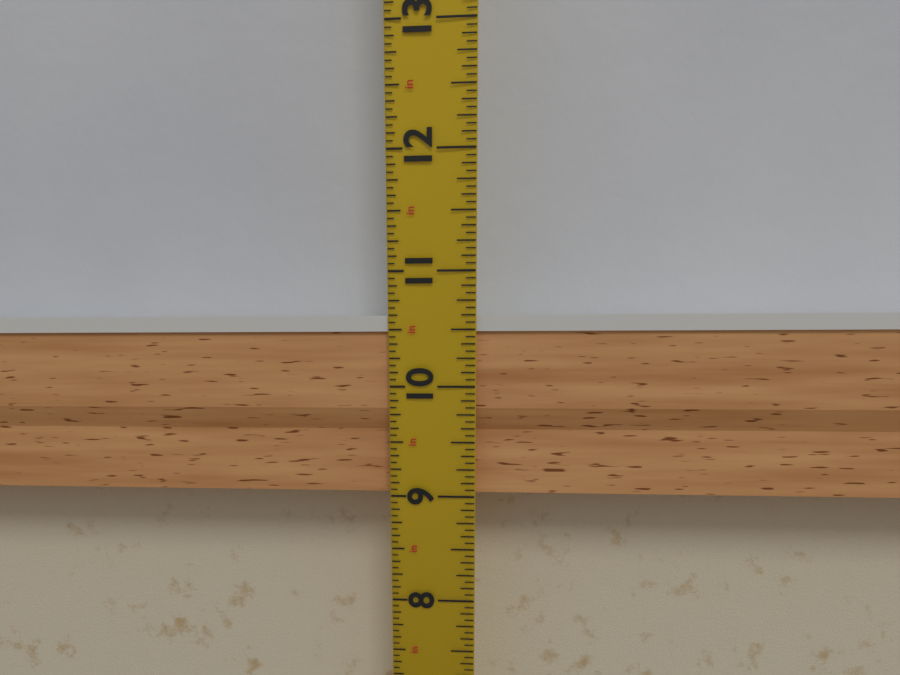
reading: 10.6250 in
